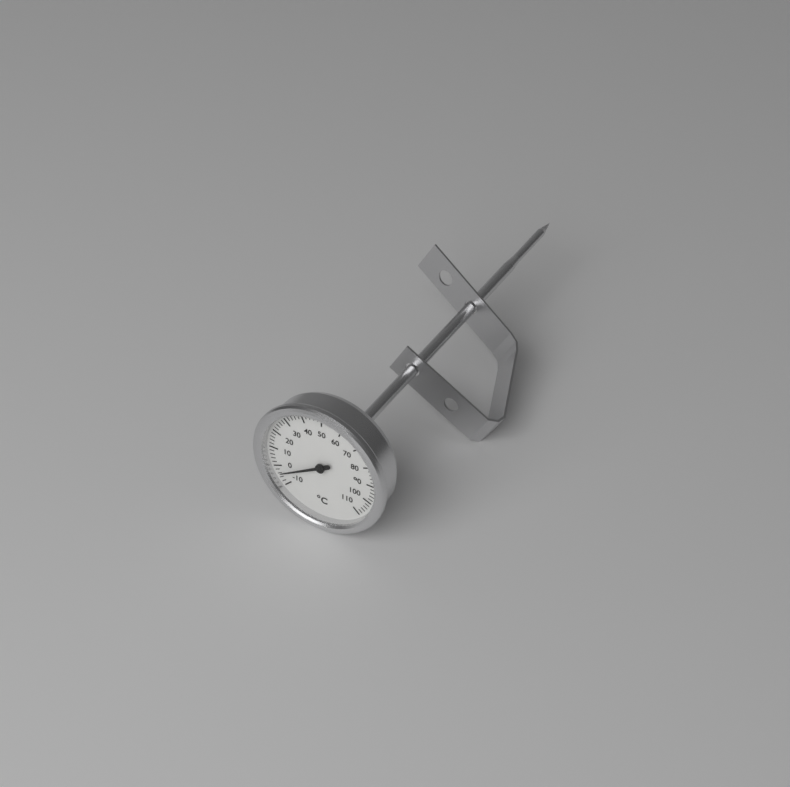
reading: -4 °C
